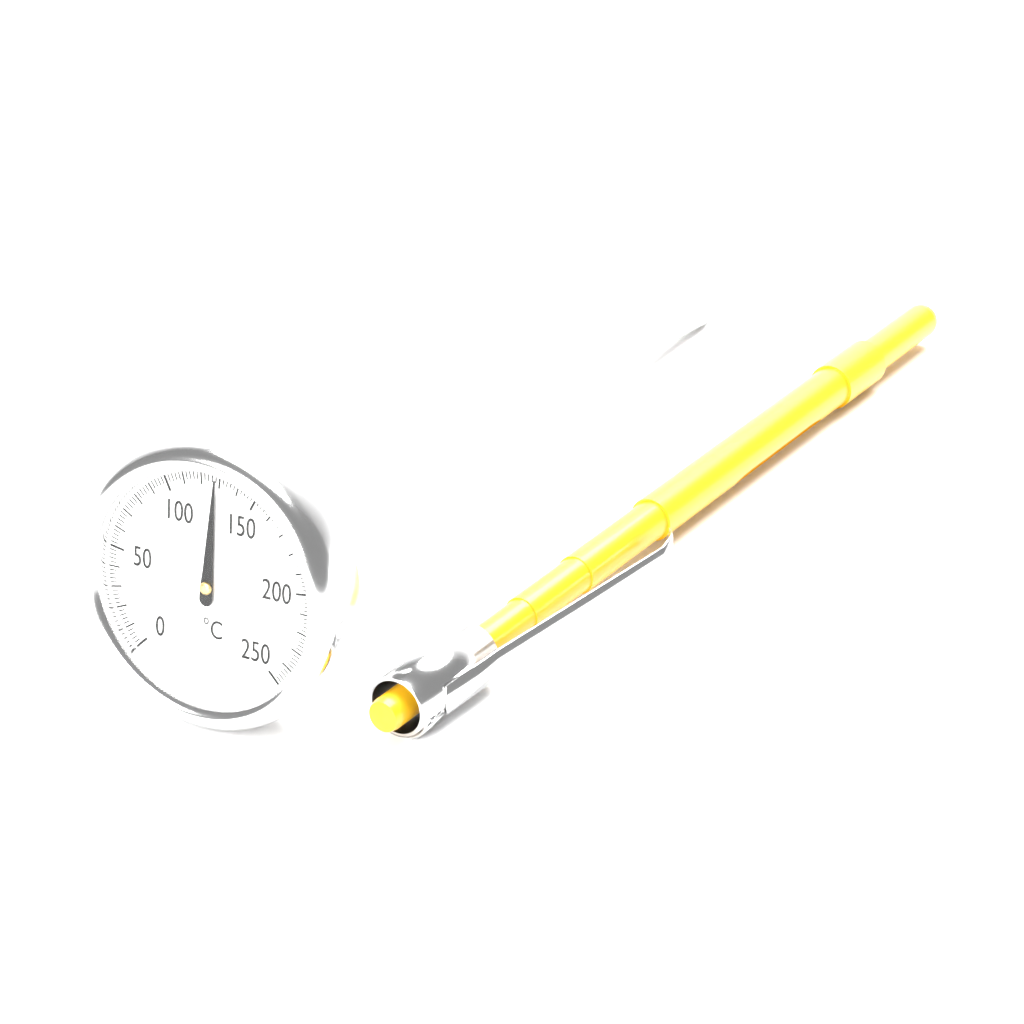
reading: 128 °C
